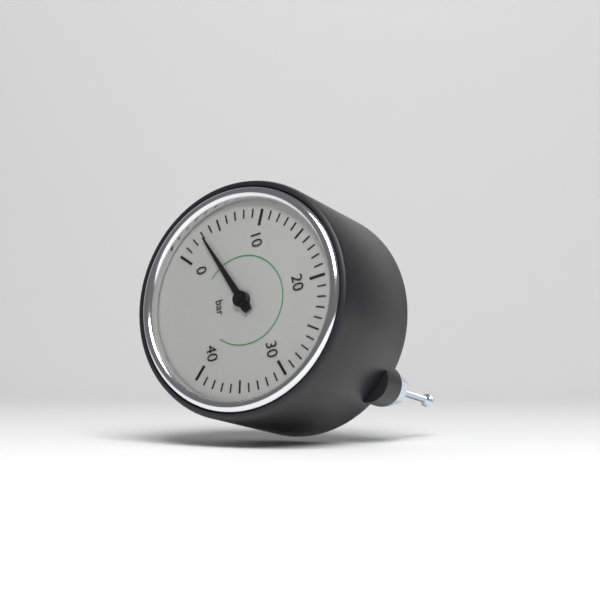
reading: 3 bar
